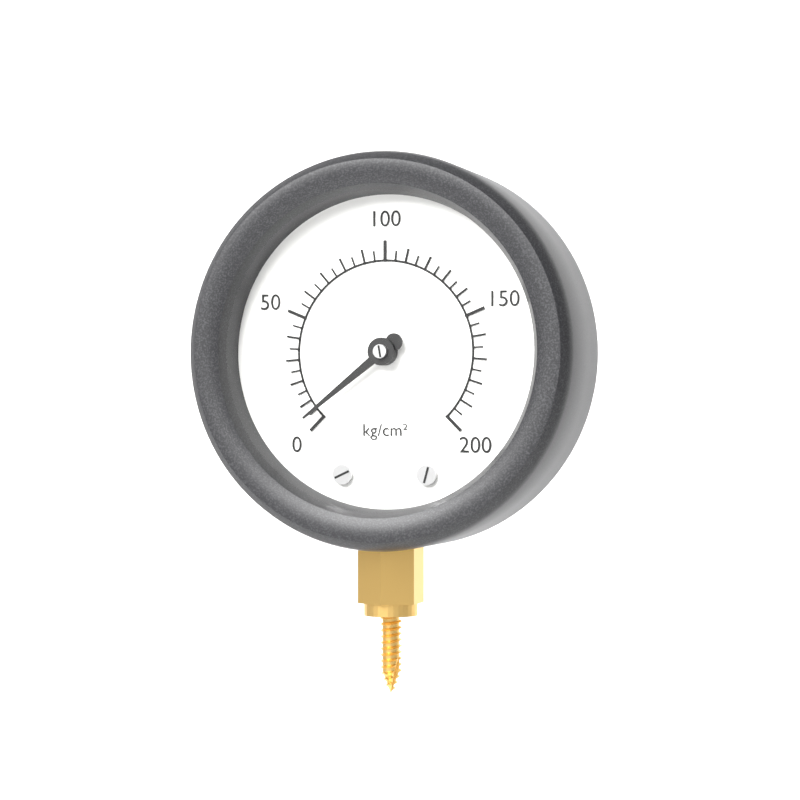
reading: 5 kg/cm²
